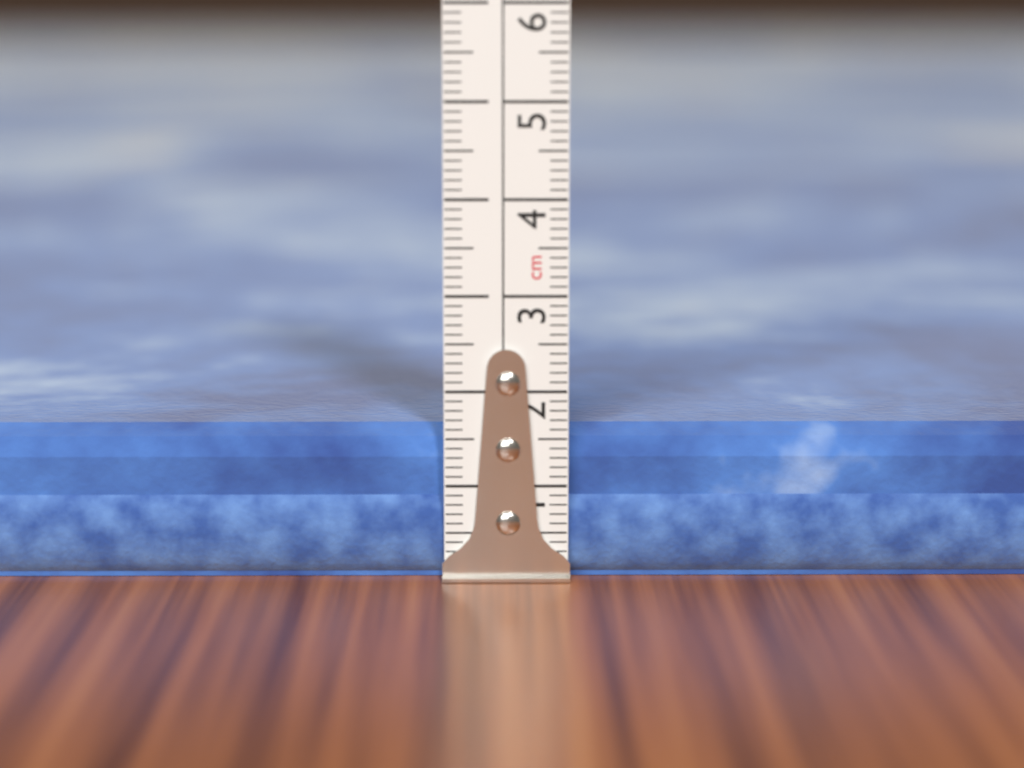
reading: 1.6 cm
